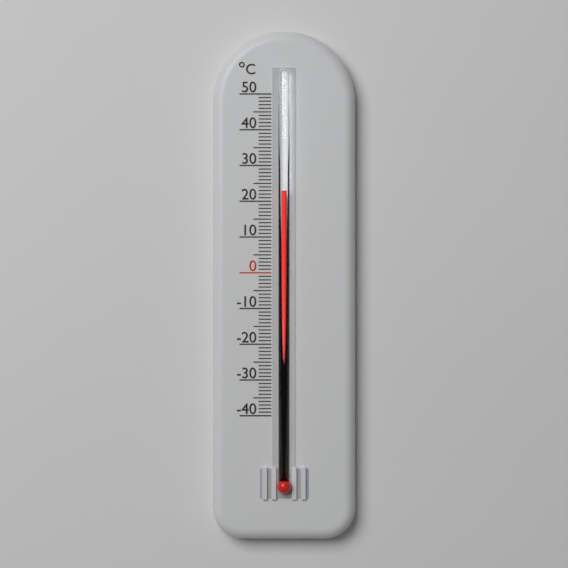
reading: 23 °C
